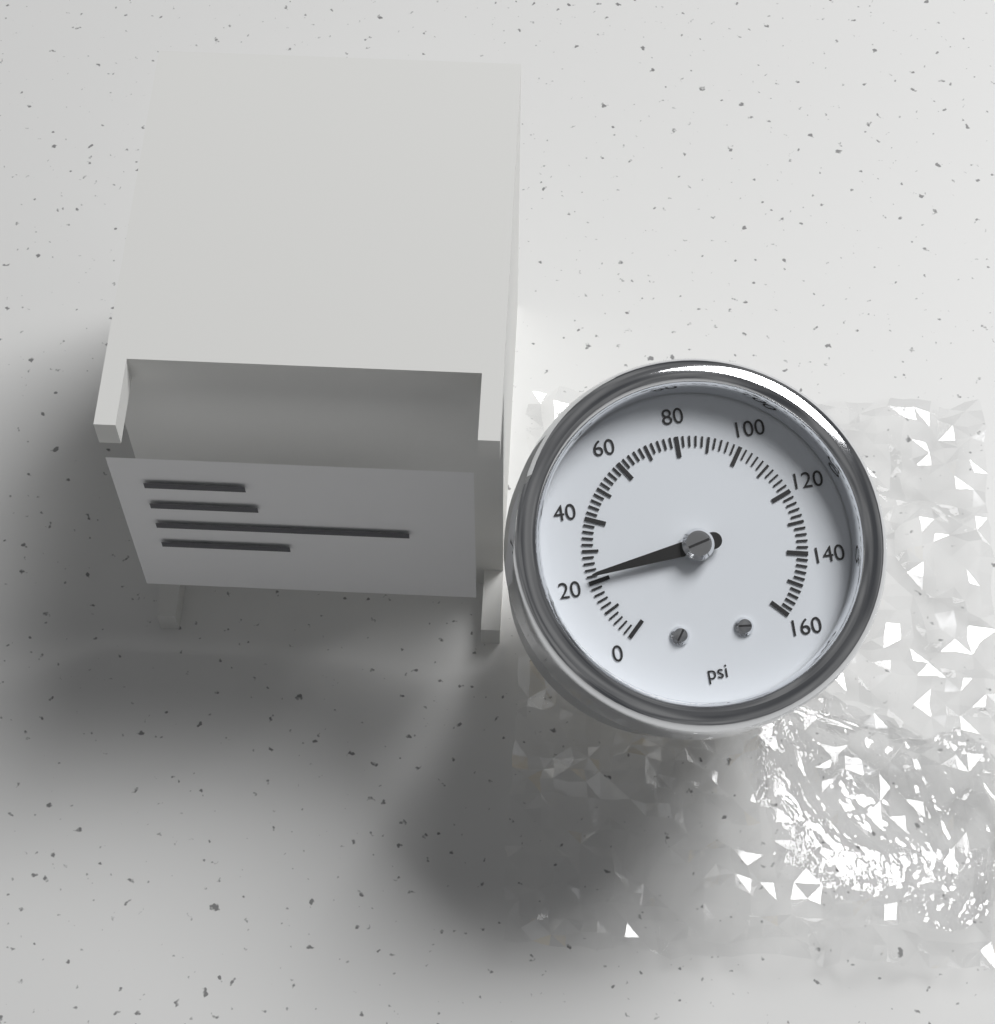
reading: 22 psi
